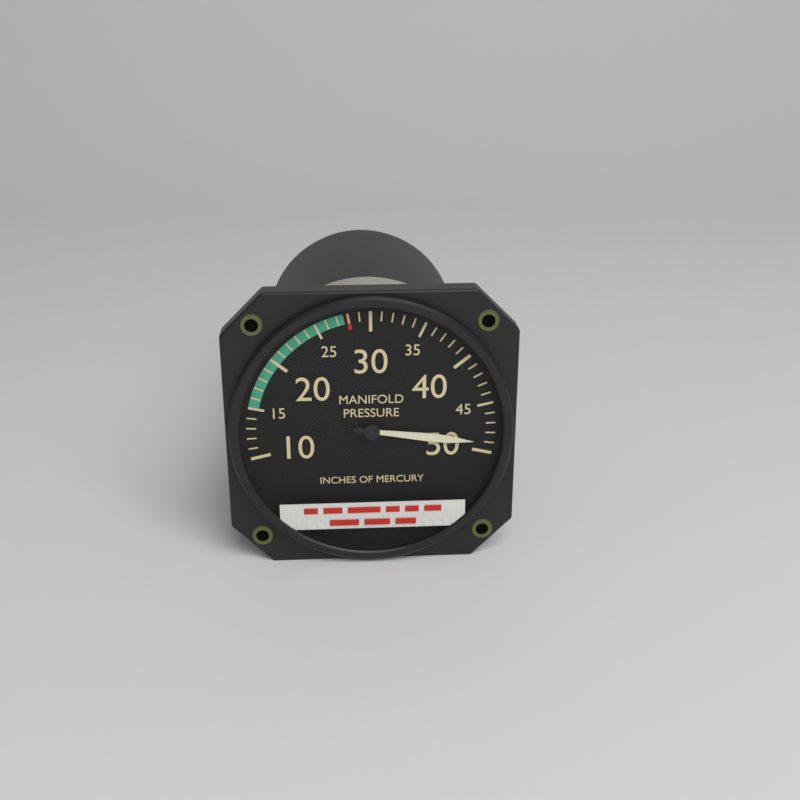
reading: 49 inHg
